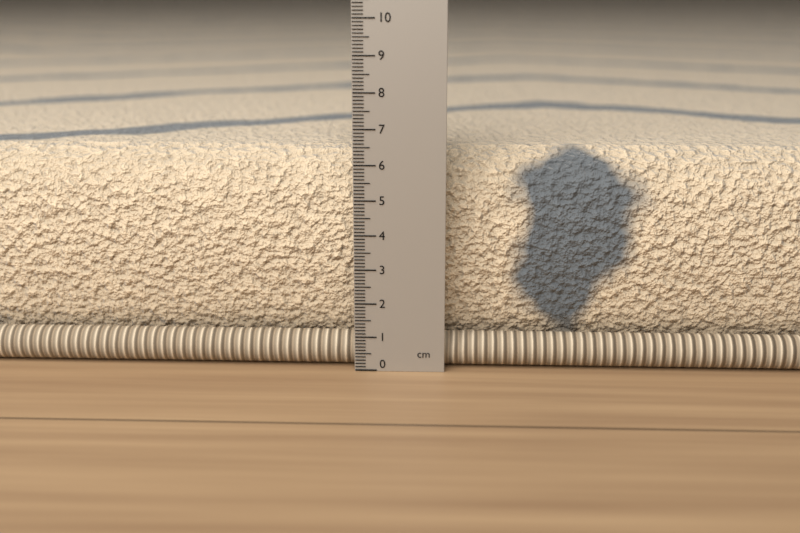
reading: 6.3 cm
